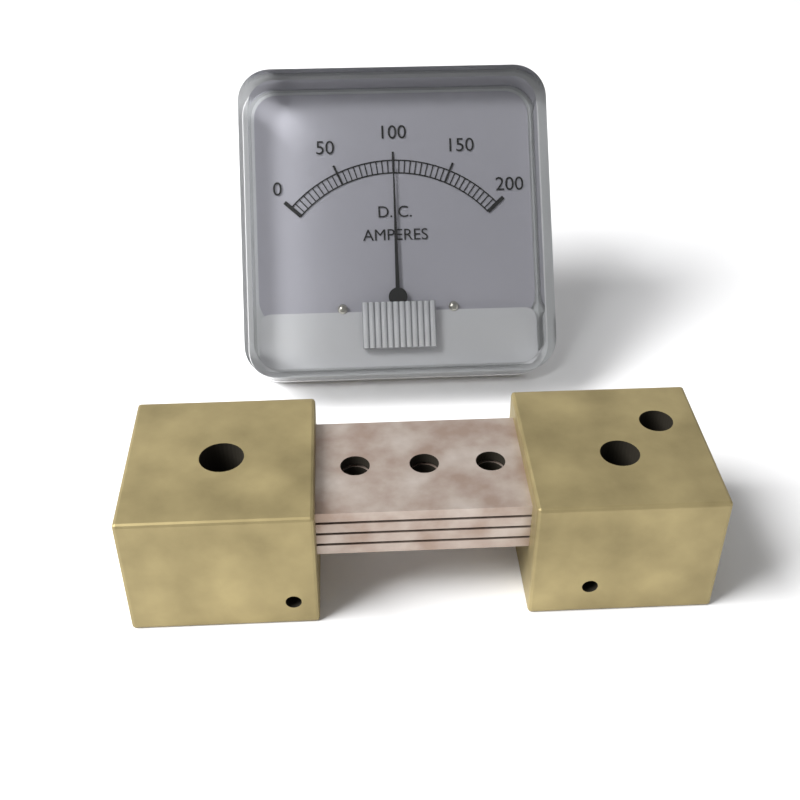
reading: 100 A
